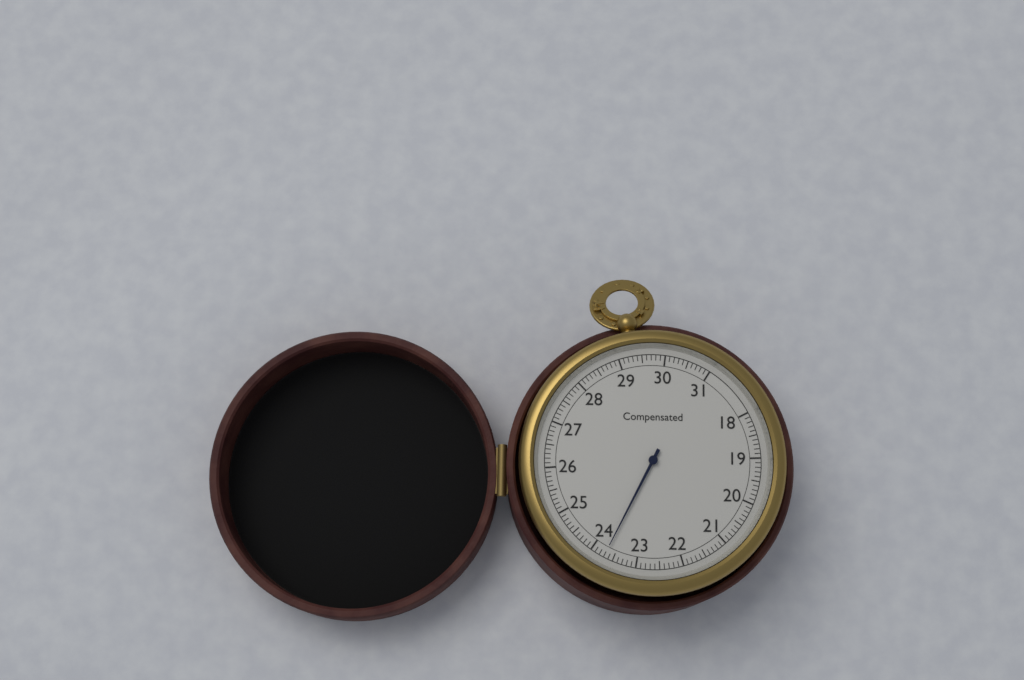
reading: 23.7 (no unit)
